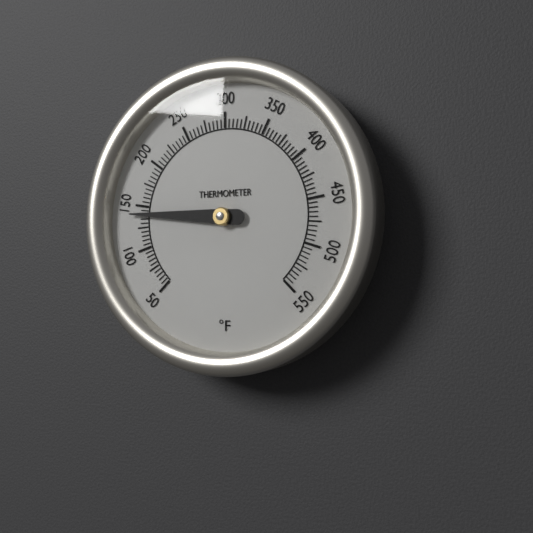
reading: 140 °F
